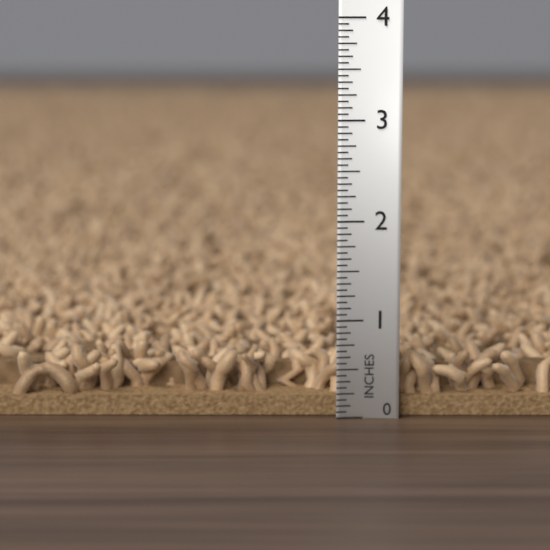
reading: 0.6875 in
